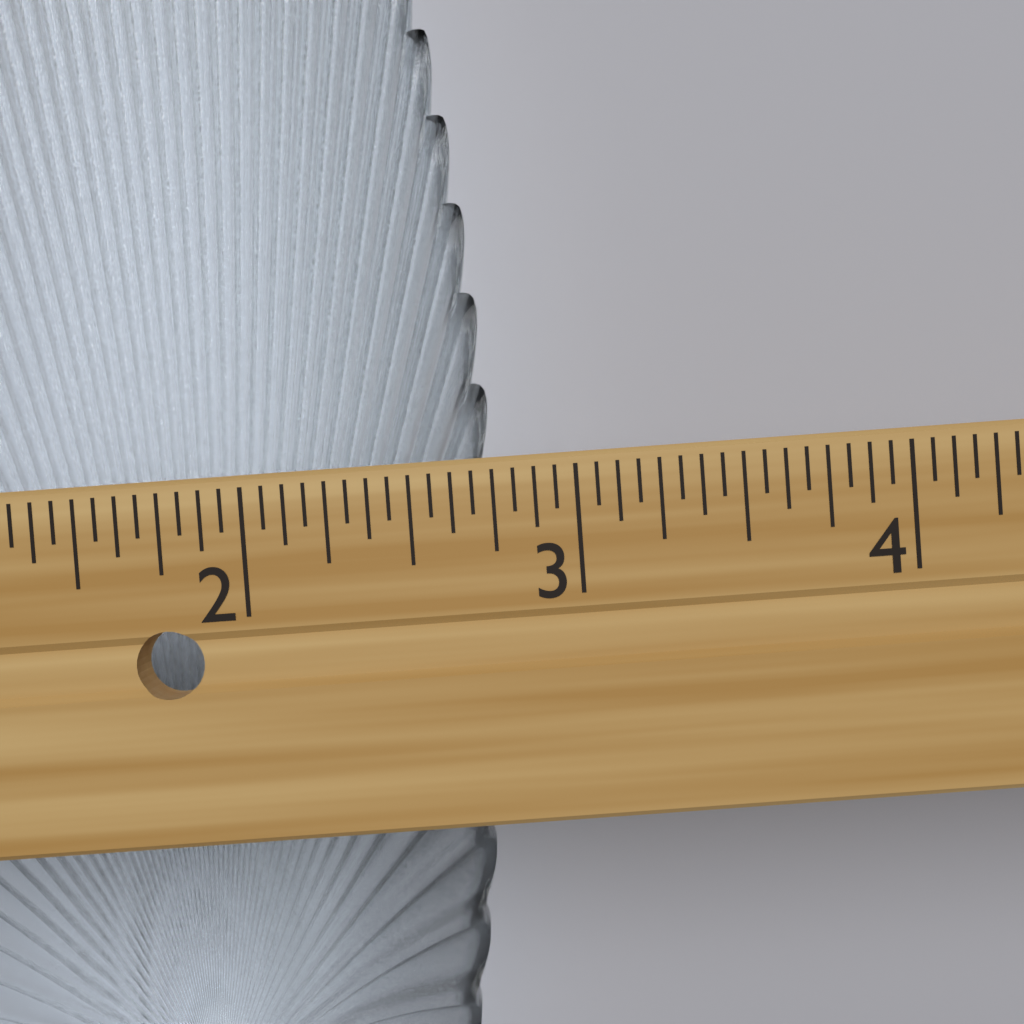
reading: 2.7500 in
